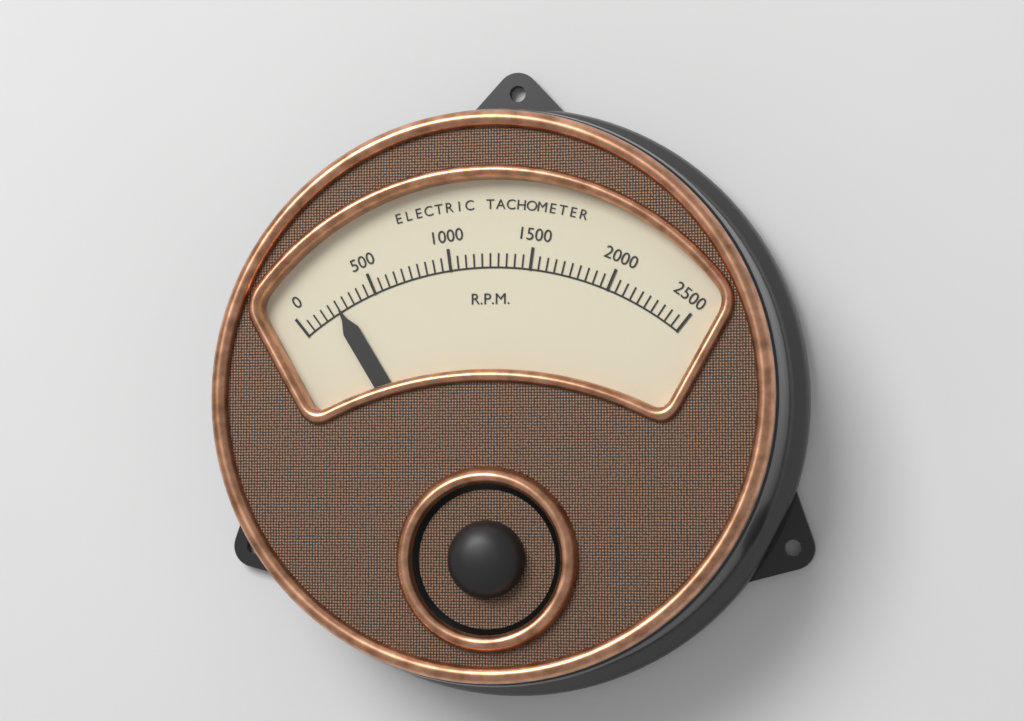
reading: 250 RPM
